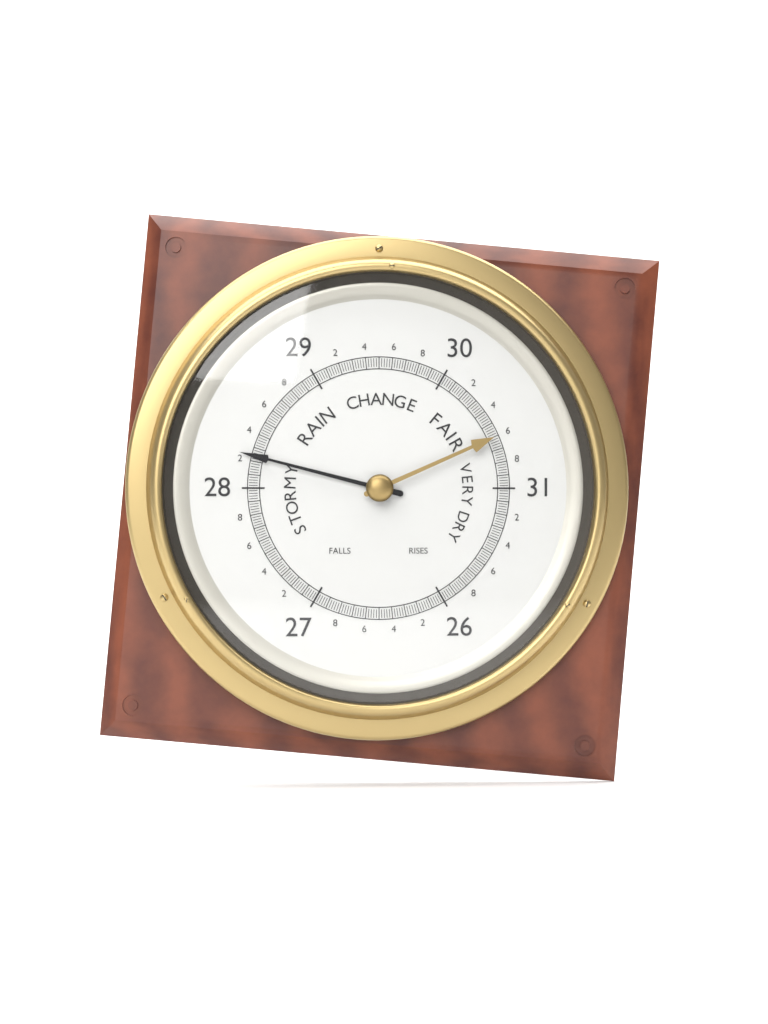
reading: 28.24 (no unit)
